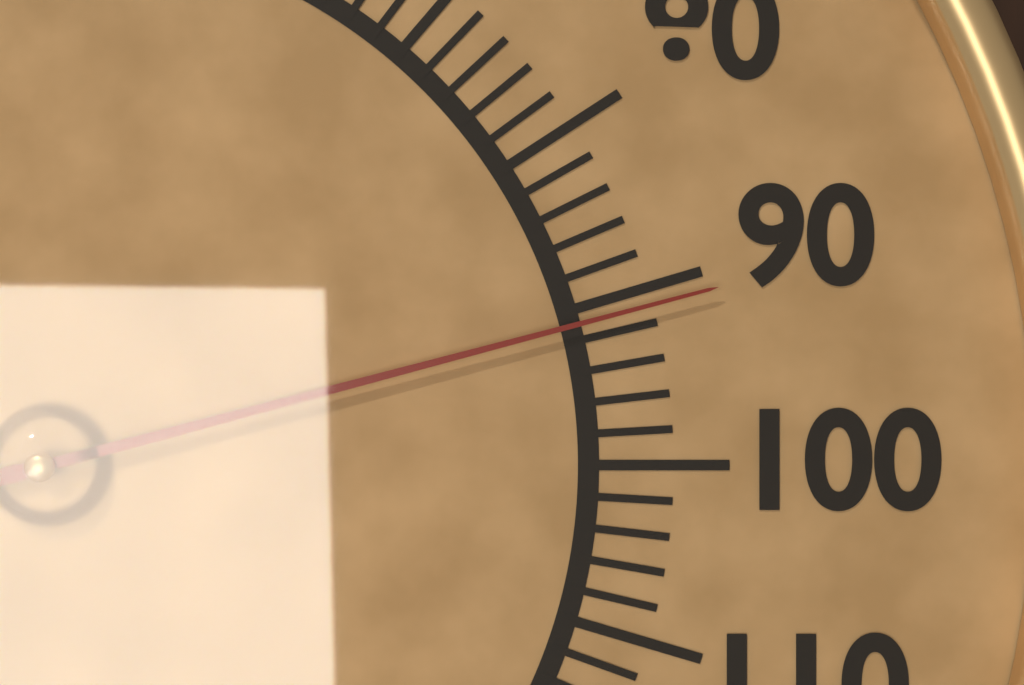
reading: 91 °F
